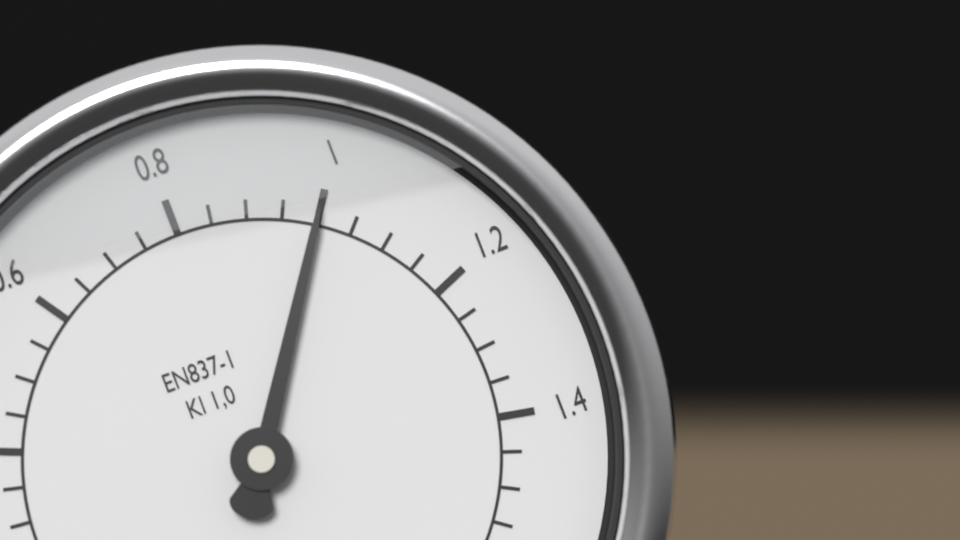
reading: 1.00 MPa
